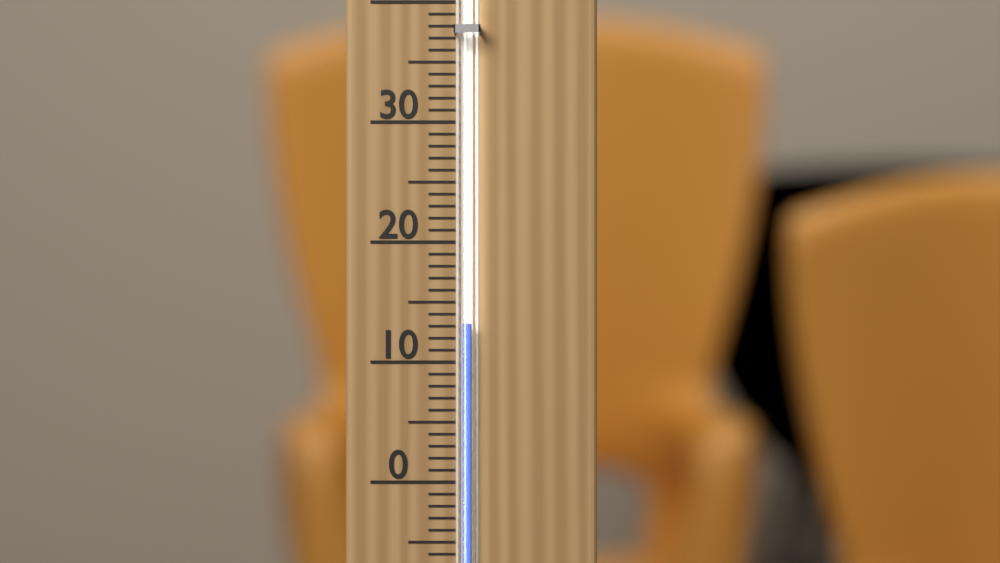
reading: 13.2 °C
